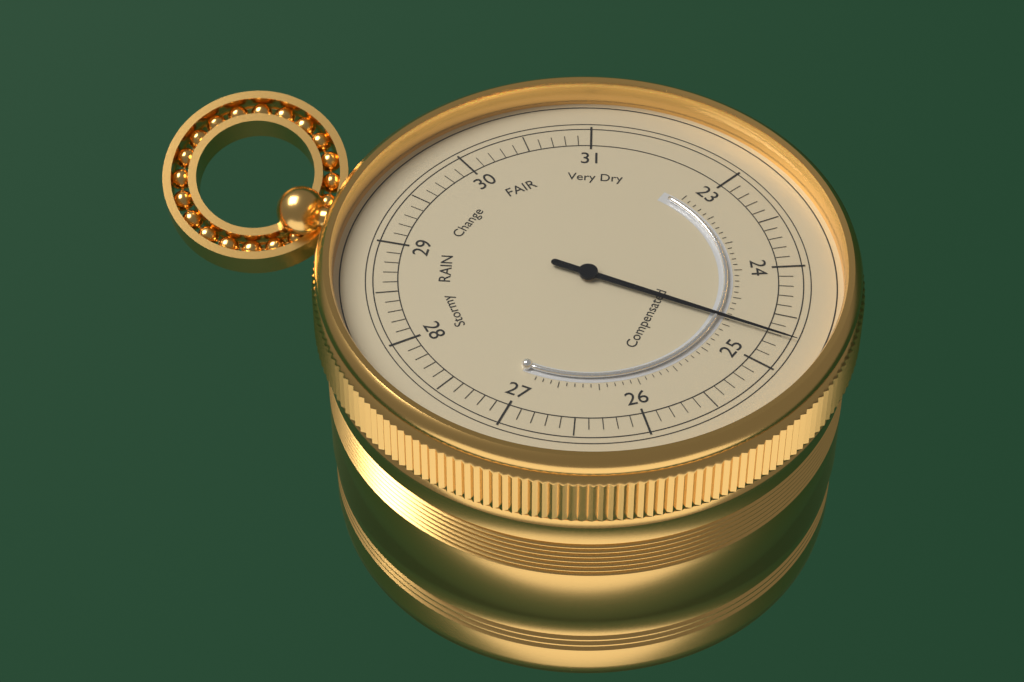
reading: 24.7 (no unit)
